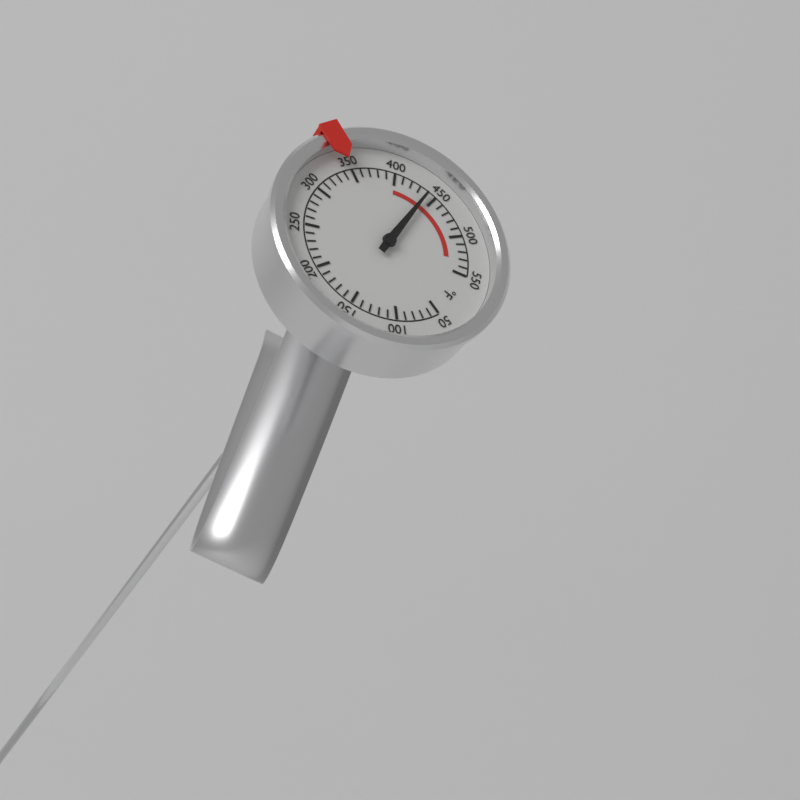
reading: 440 °F
